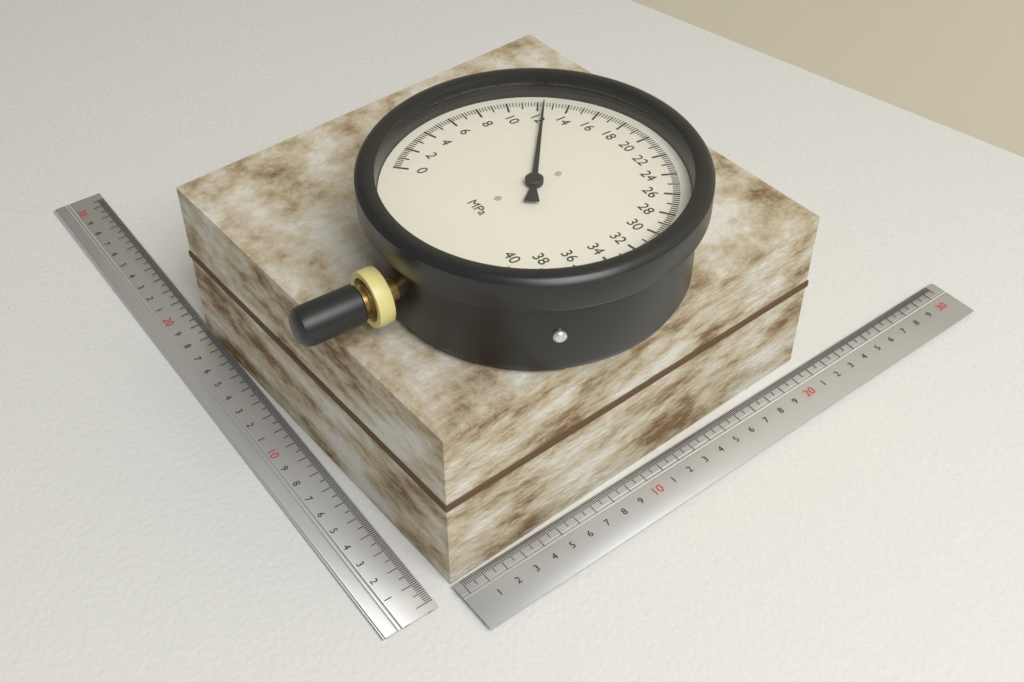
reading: 12.4 MPa
